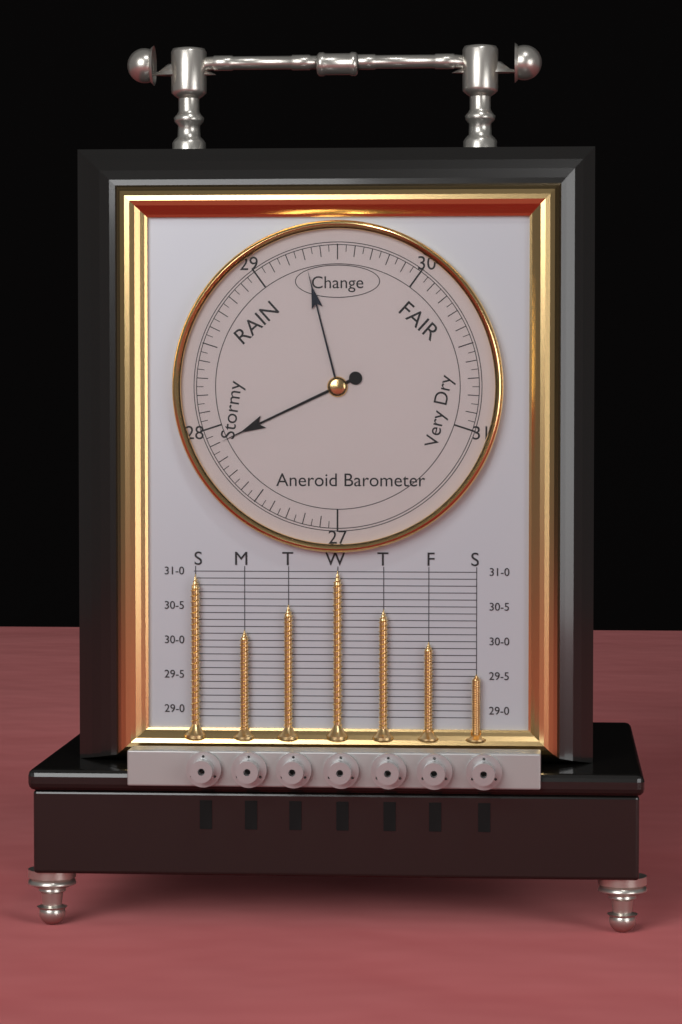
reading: 27.90 (no unit)
